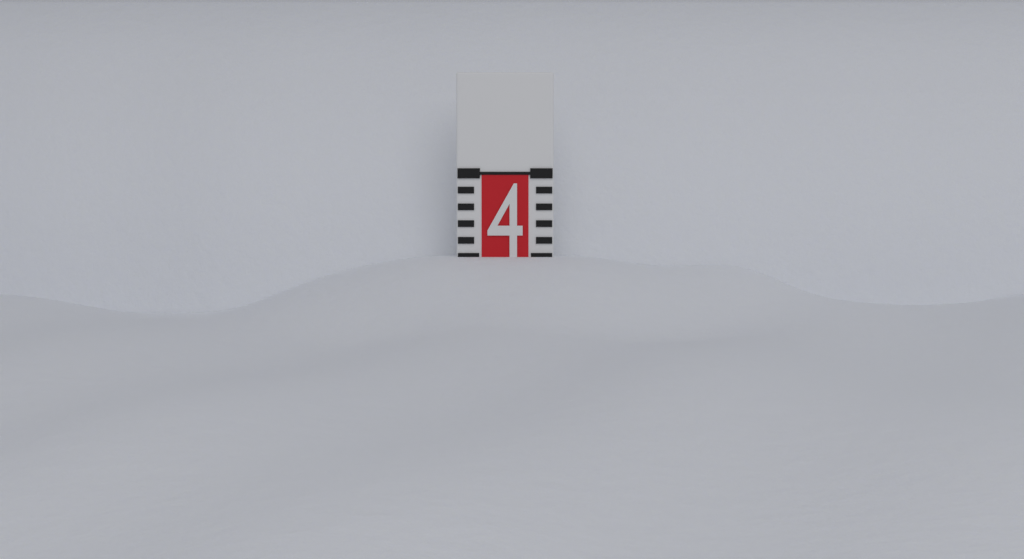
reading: 3.5 (no unit)
